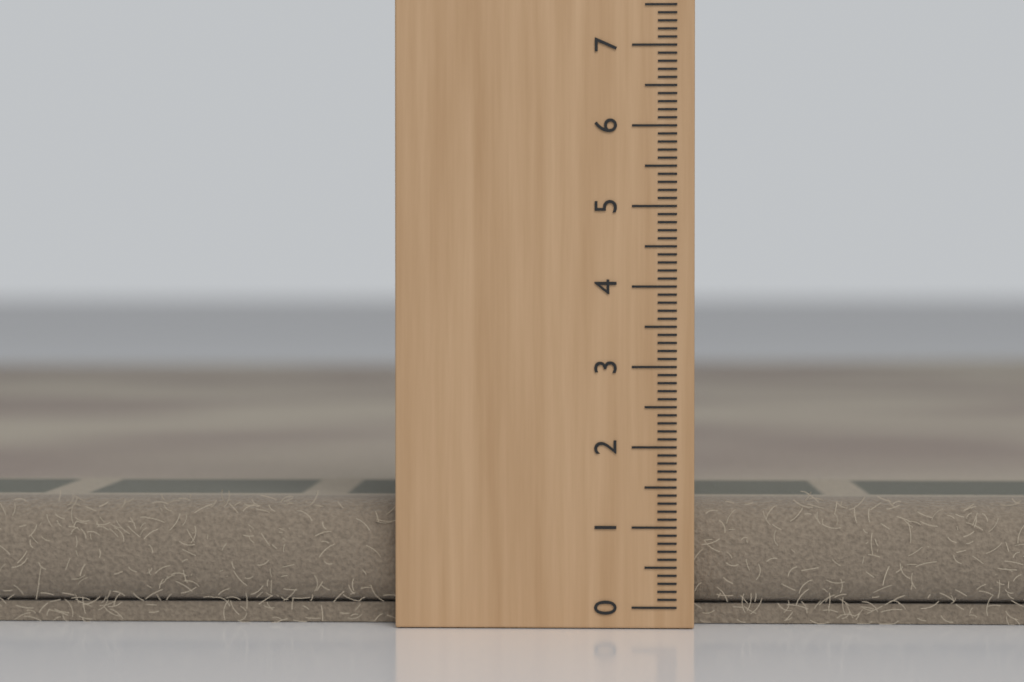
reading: 1.3 (no unit)
